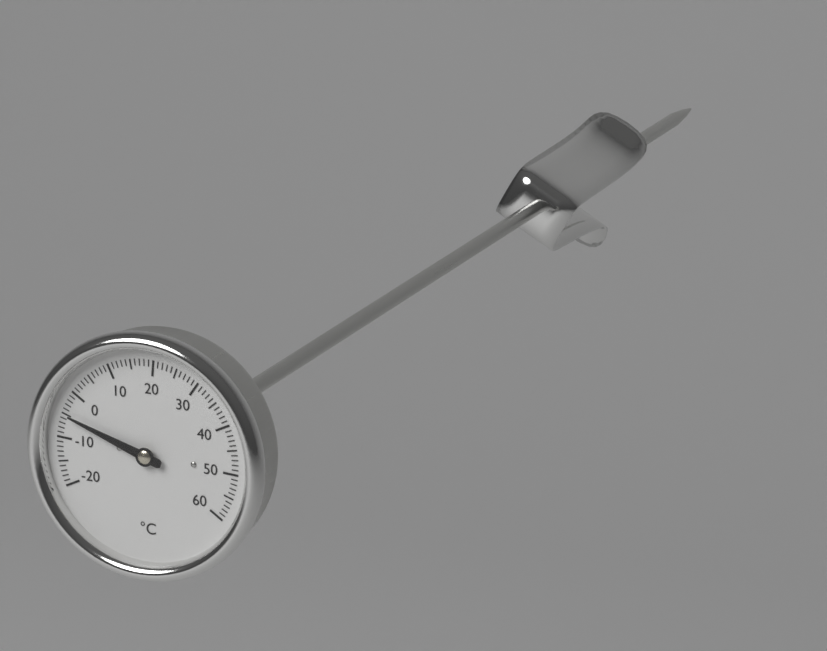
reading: -5 °C
